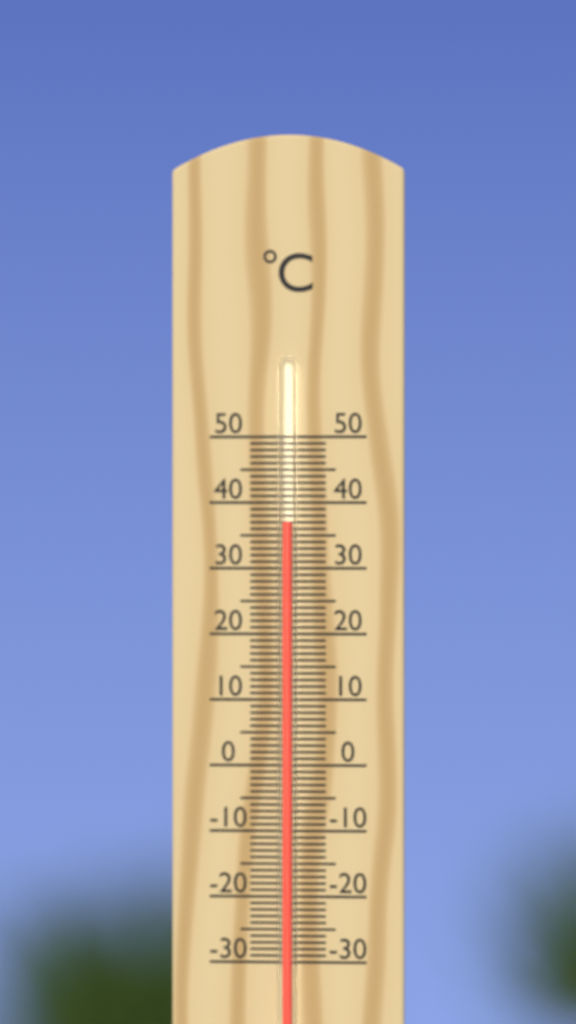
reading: 37 °C
